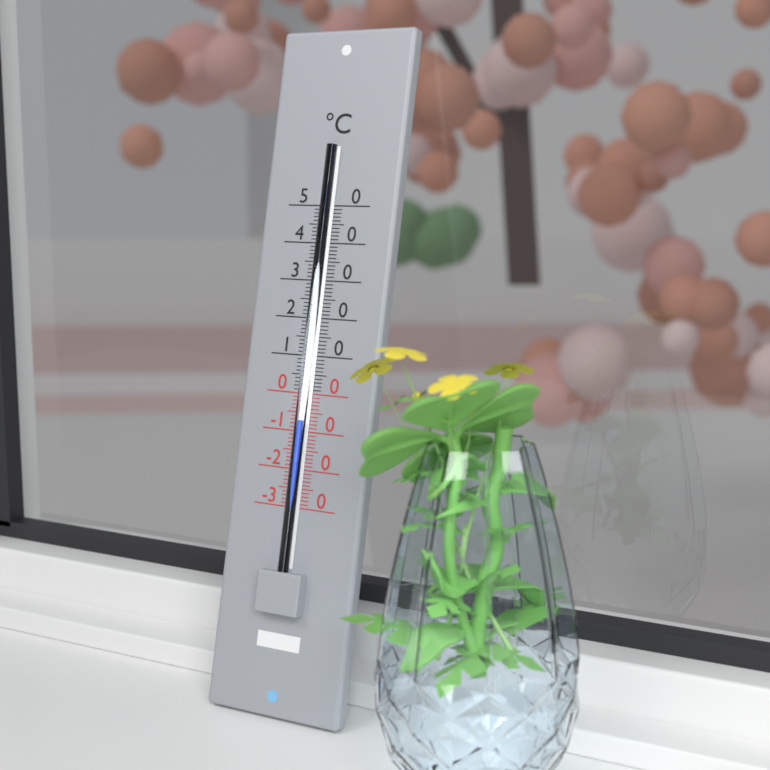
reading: -7 °C
